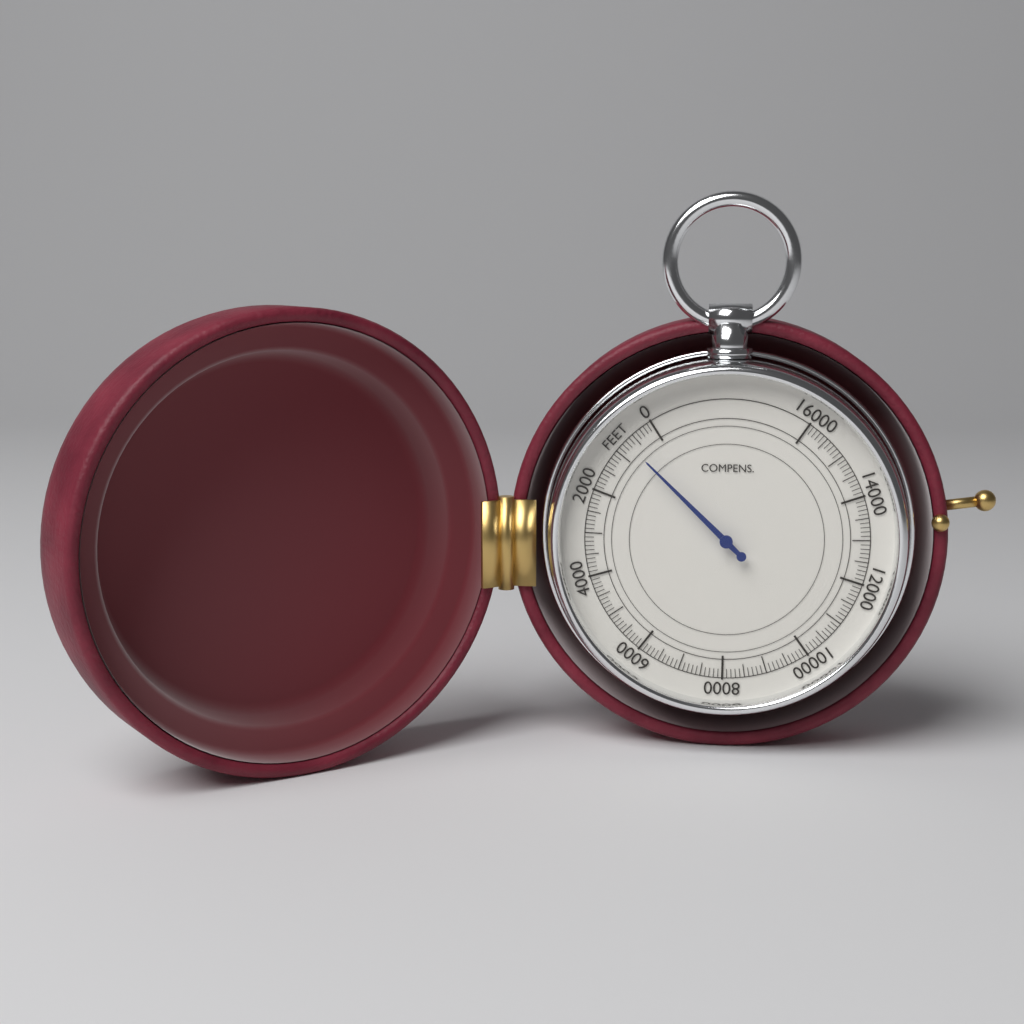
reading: 700 feet
